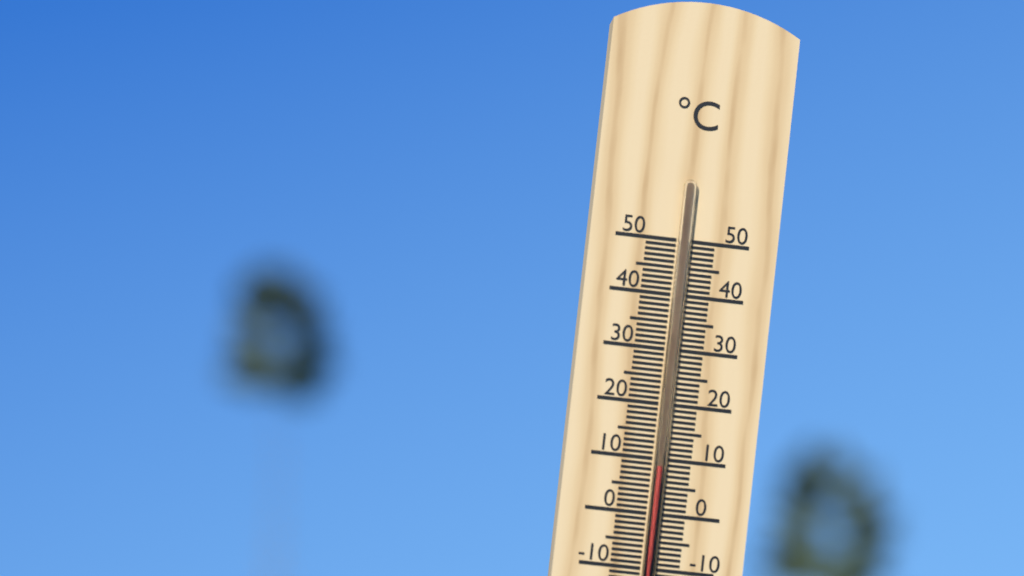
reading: 9 °C
